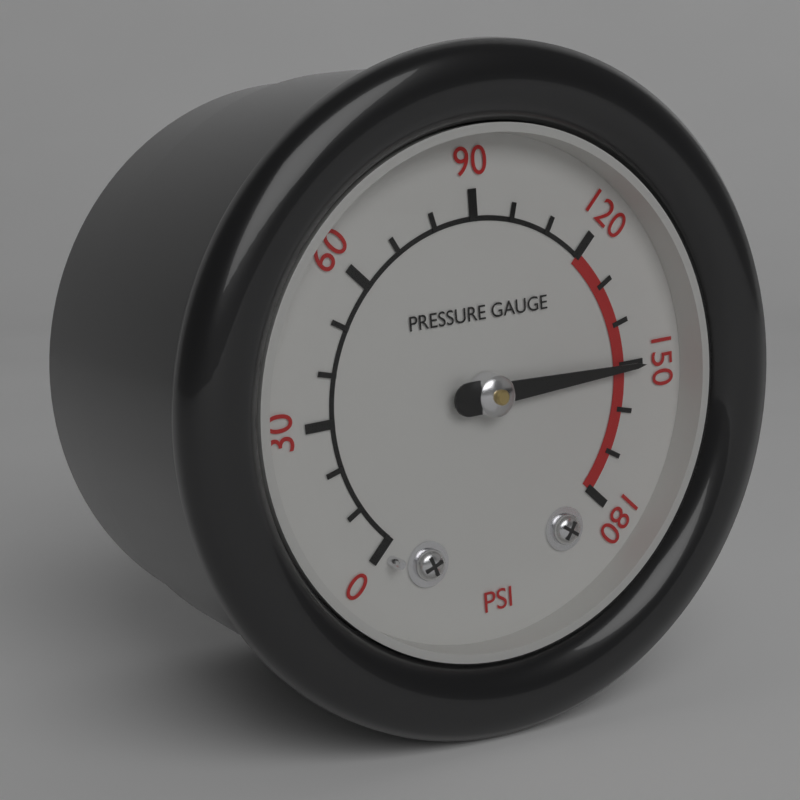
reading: 150 psi
